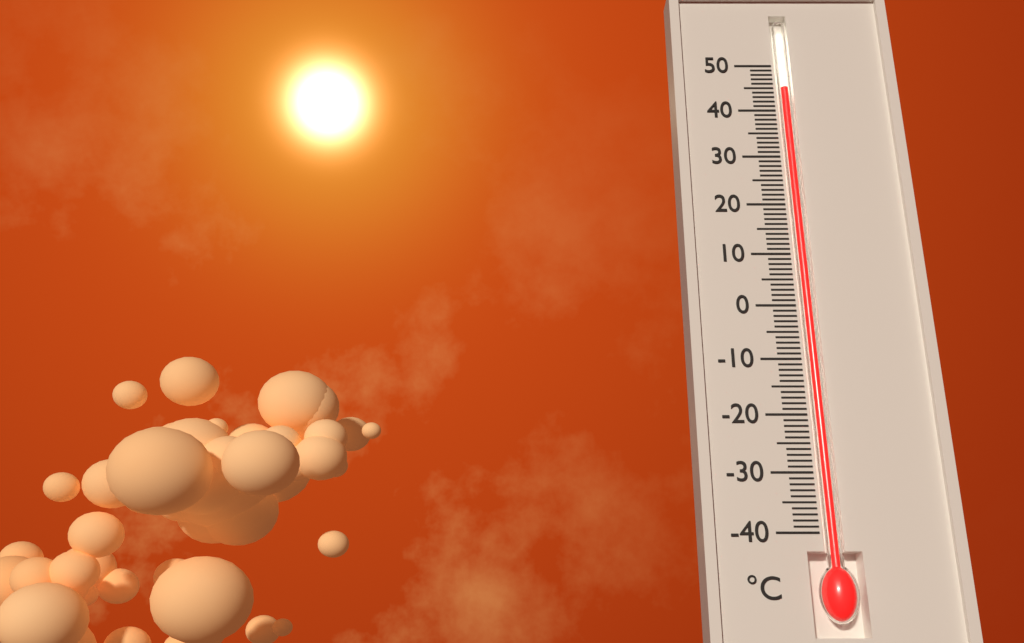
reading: 45 °C
